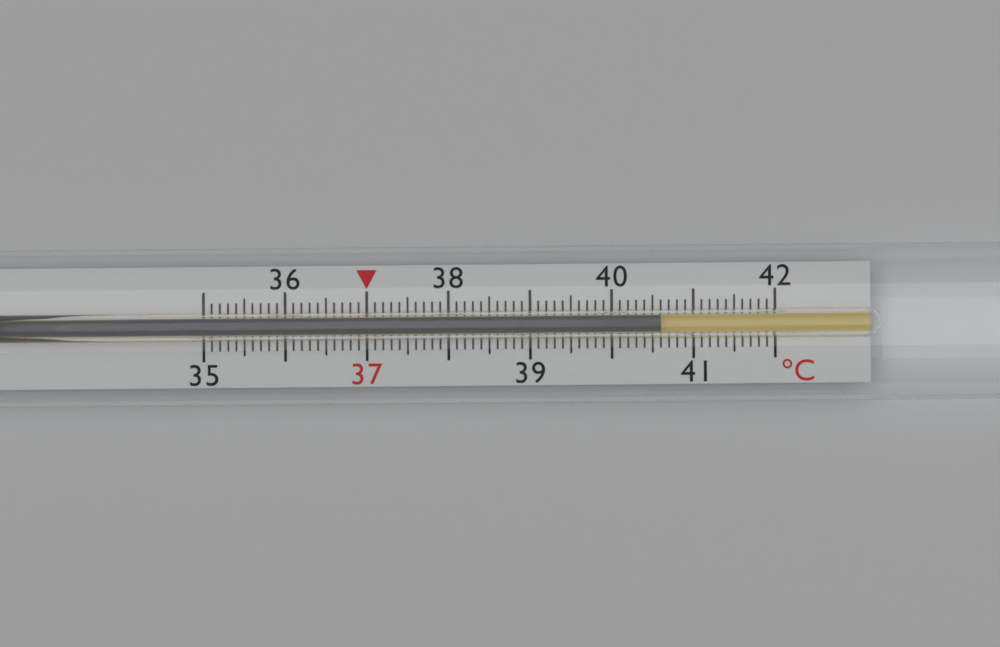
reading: 40.6 °C
